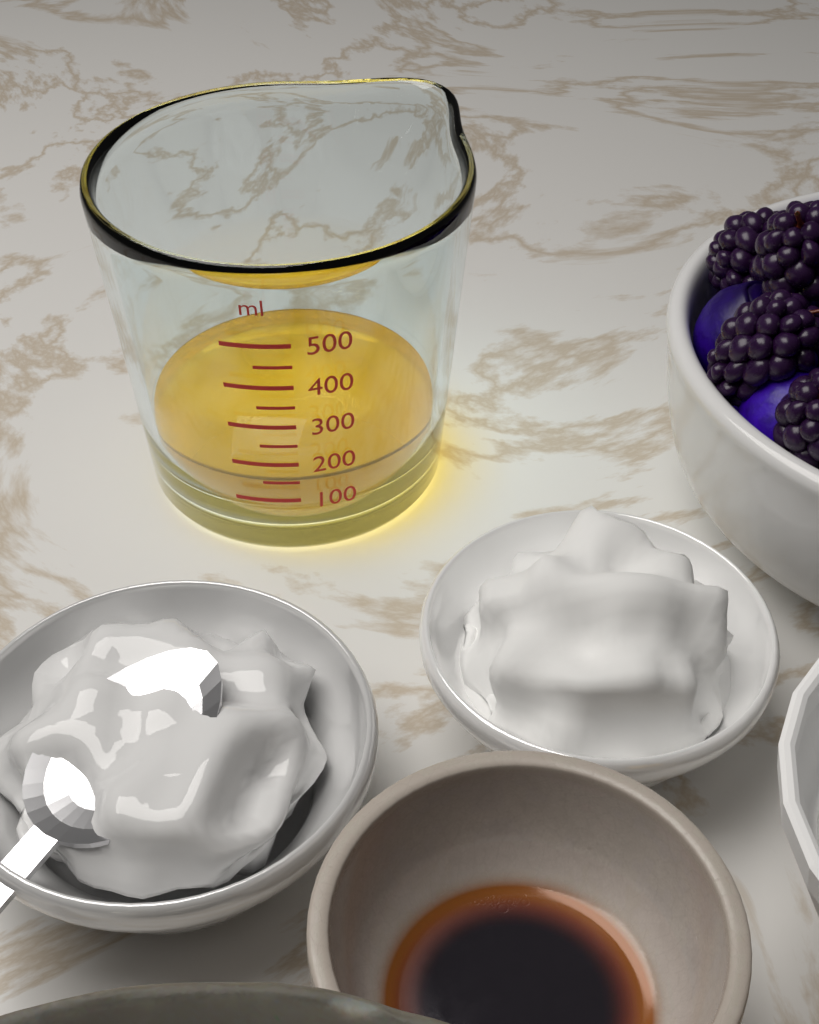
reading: 150 ml
